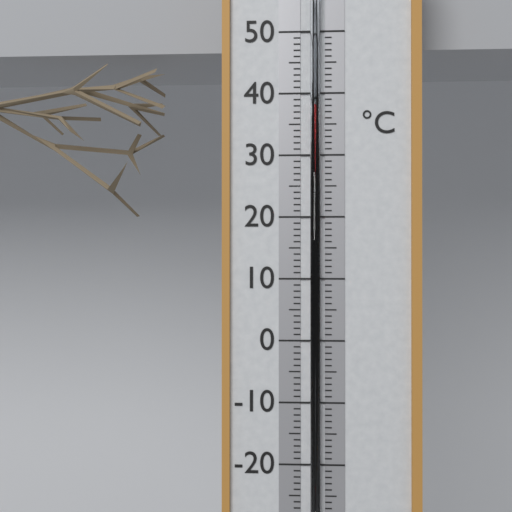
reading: 38 °C
